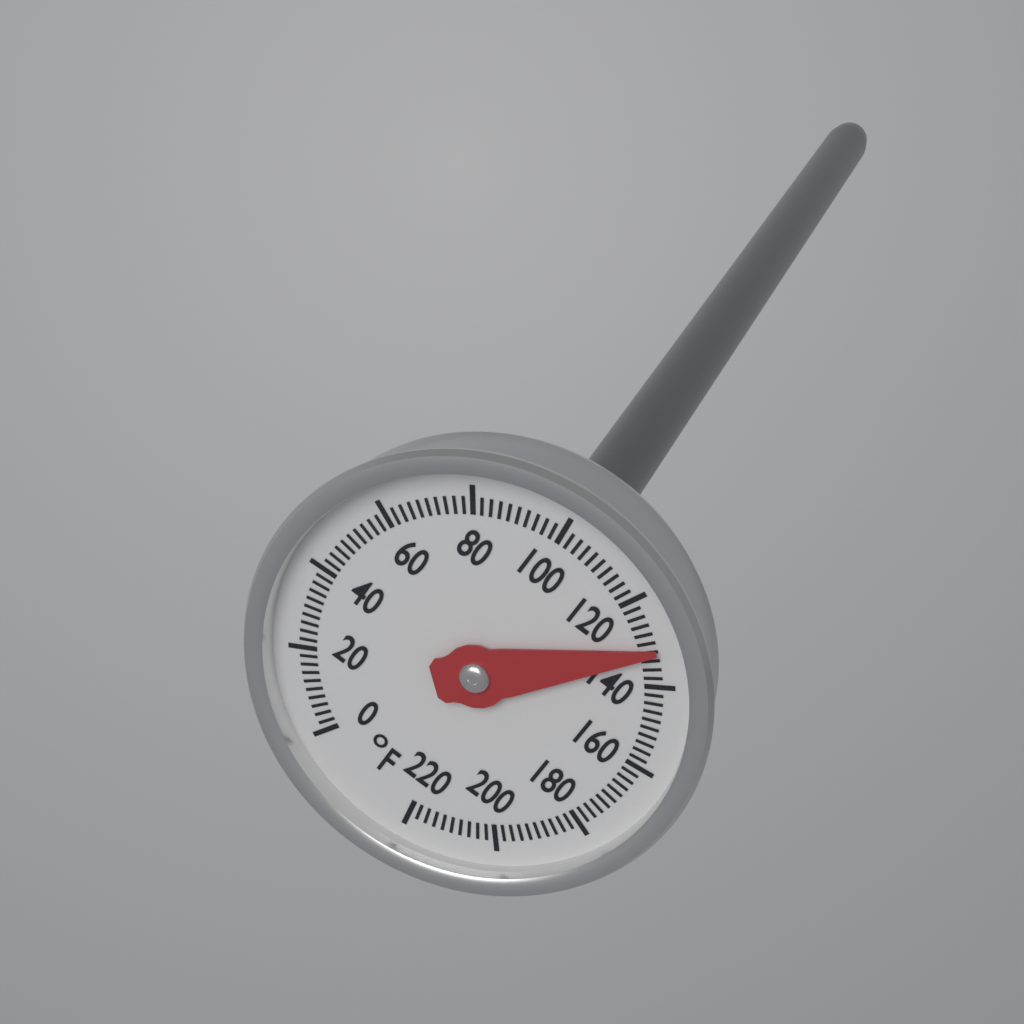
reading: 132 °F
